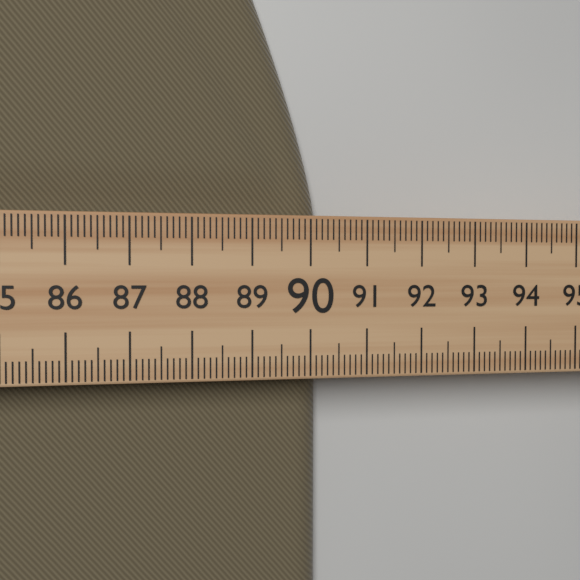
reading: 90.3 (no unit)
